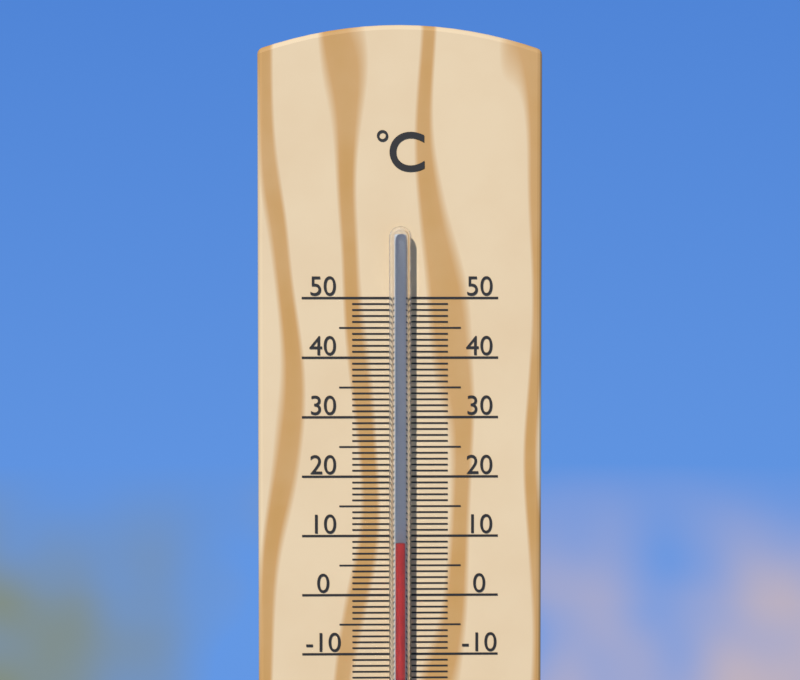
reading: 9 °C
